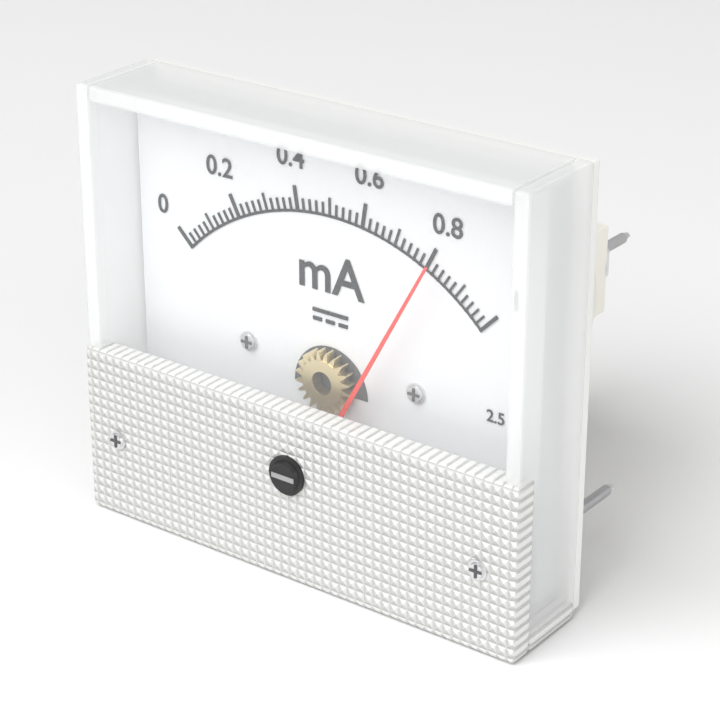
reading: 0.82 mA
